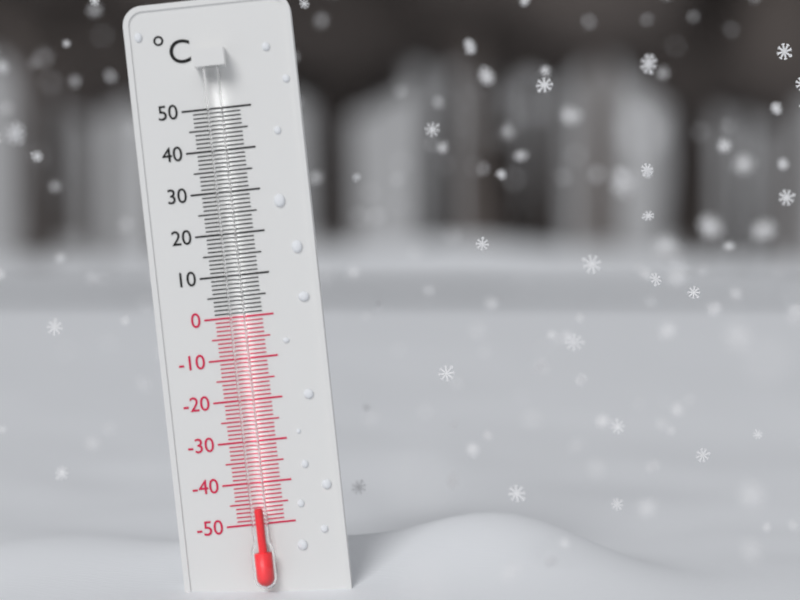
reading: -46 °C
